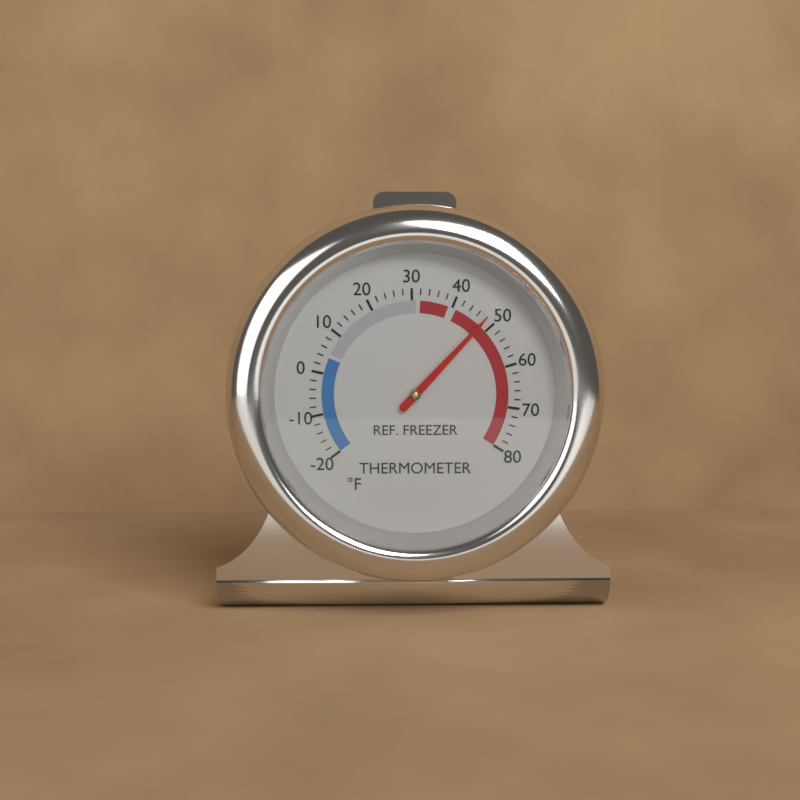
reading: 48 °F
